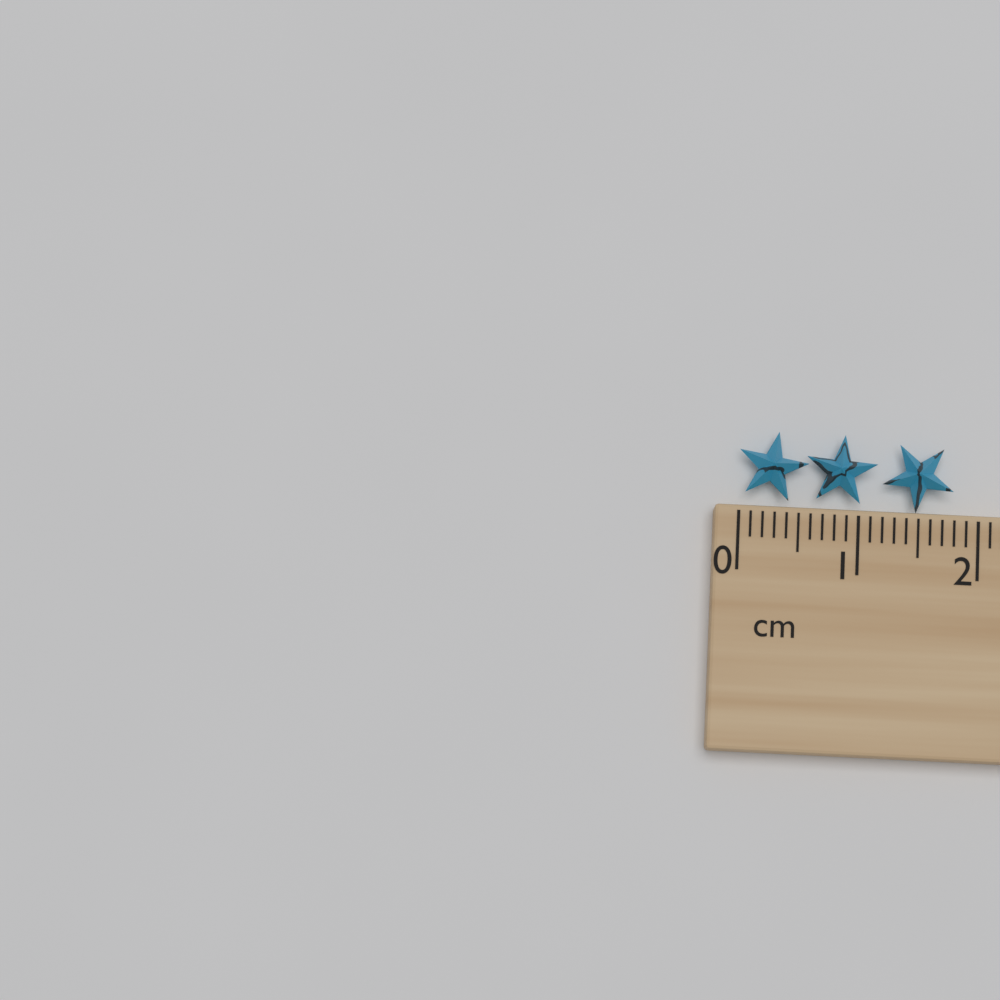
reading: 1.8 cm
